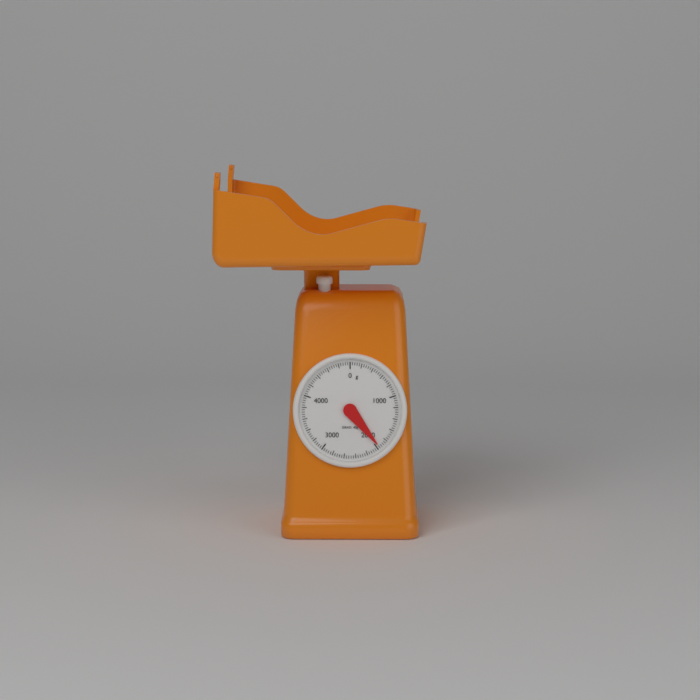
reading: 1960 g
